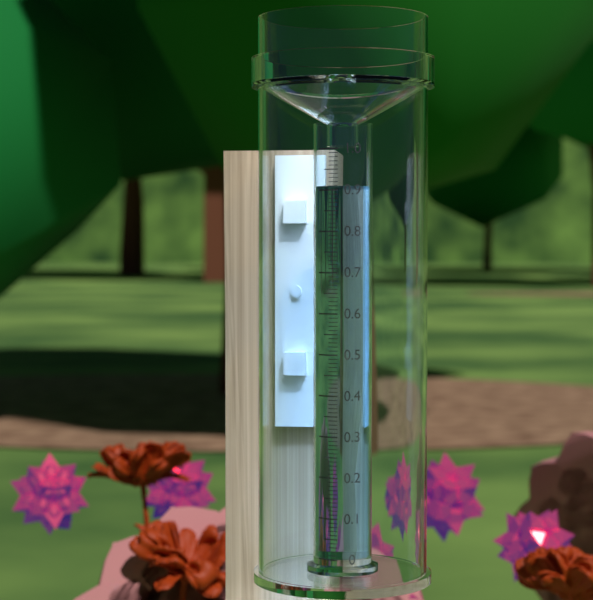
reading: 0.91 (no unit)
